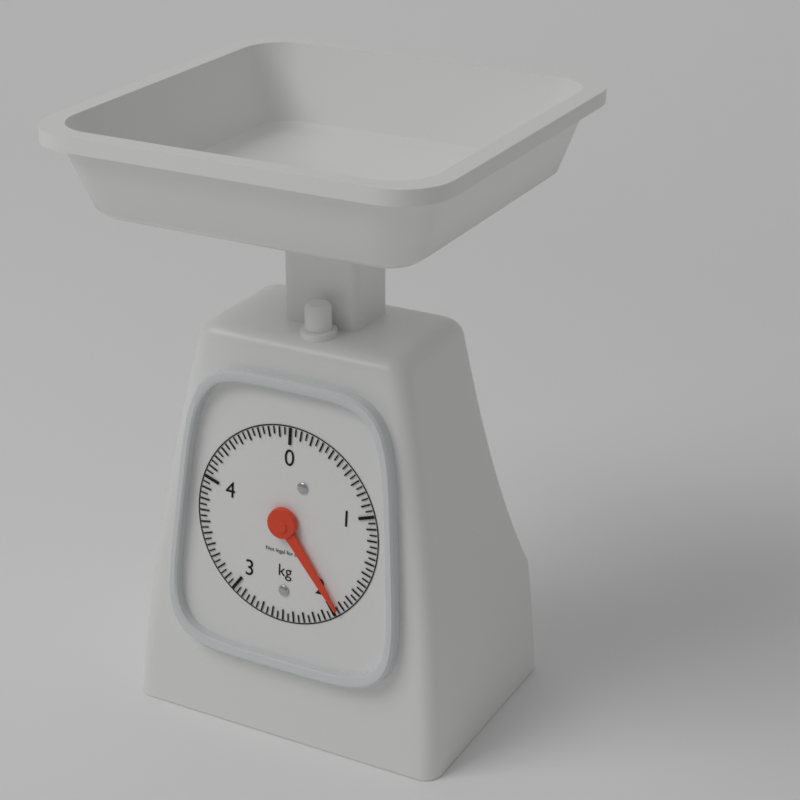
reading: 1.95 kg
